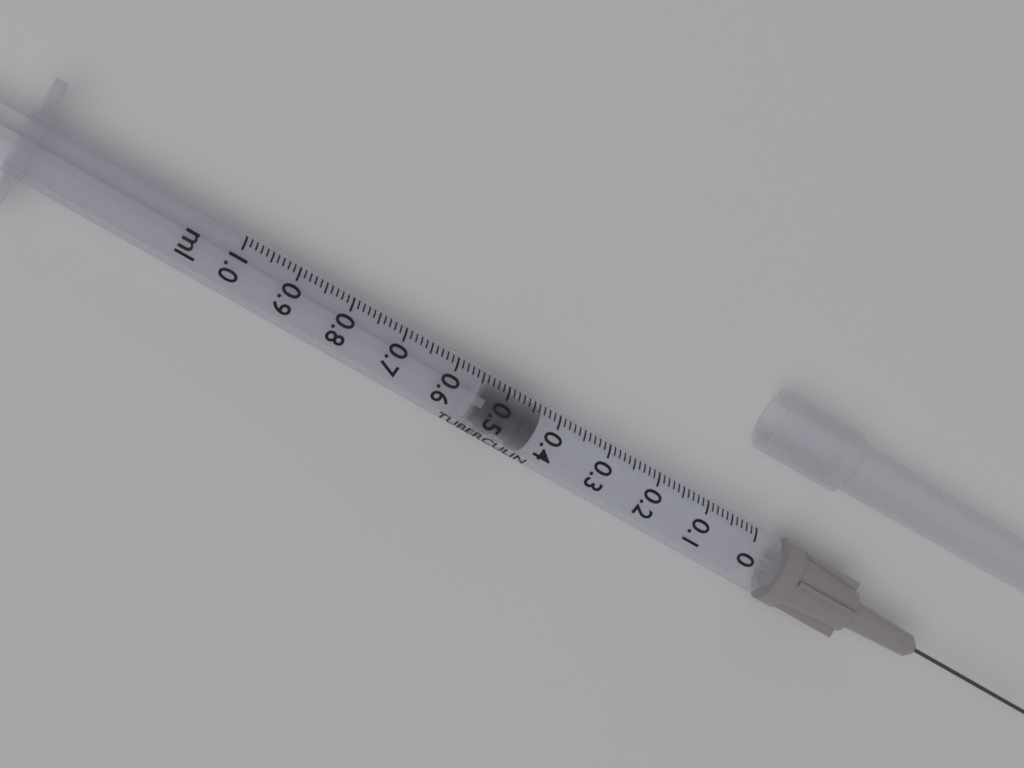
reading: 0.43 ml
